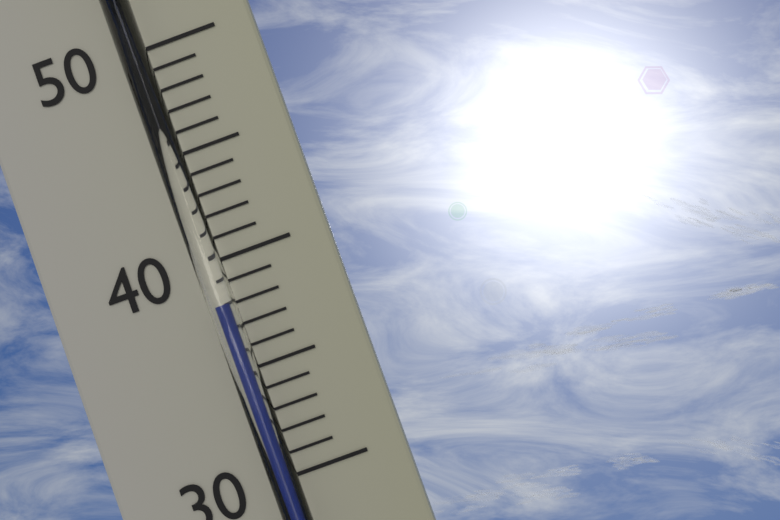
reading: 38 (no unit)
